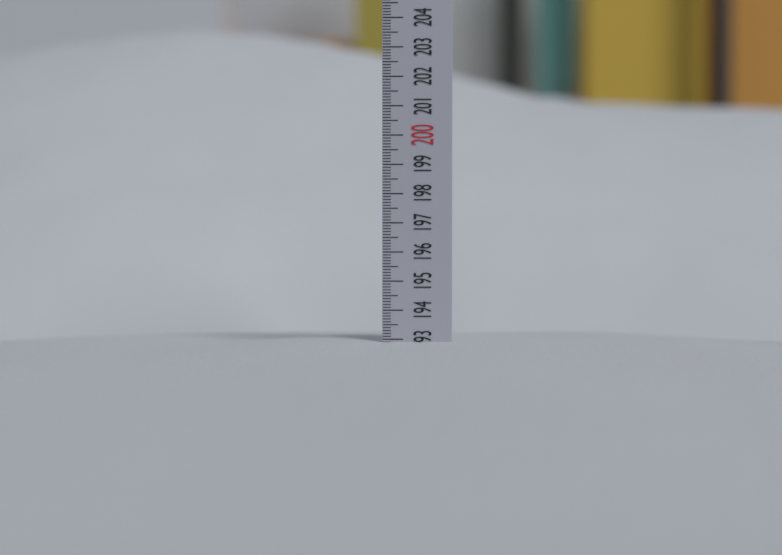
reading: 192.9 (no unit)
